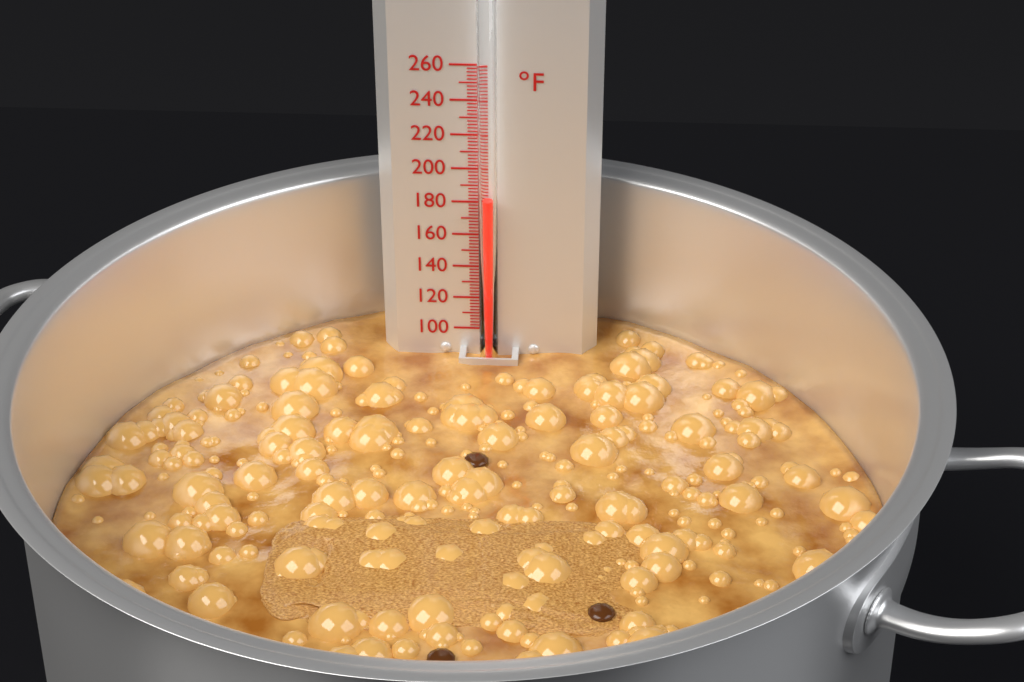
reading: 184 °F
